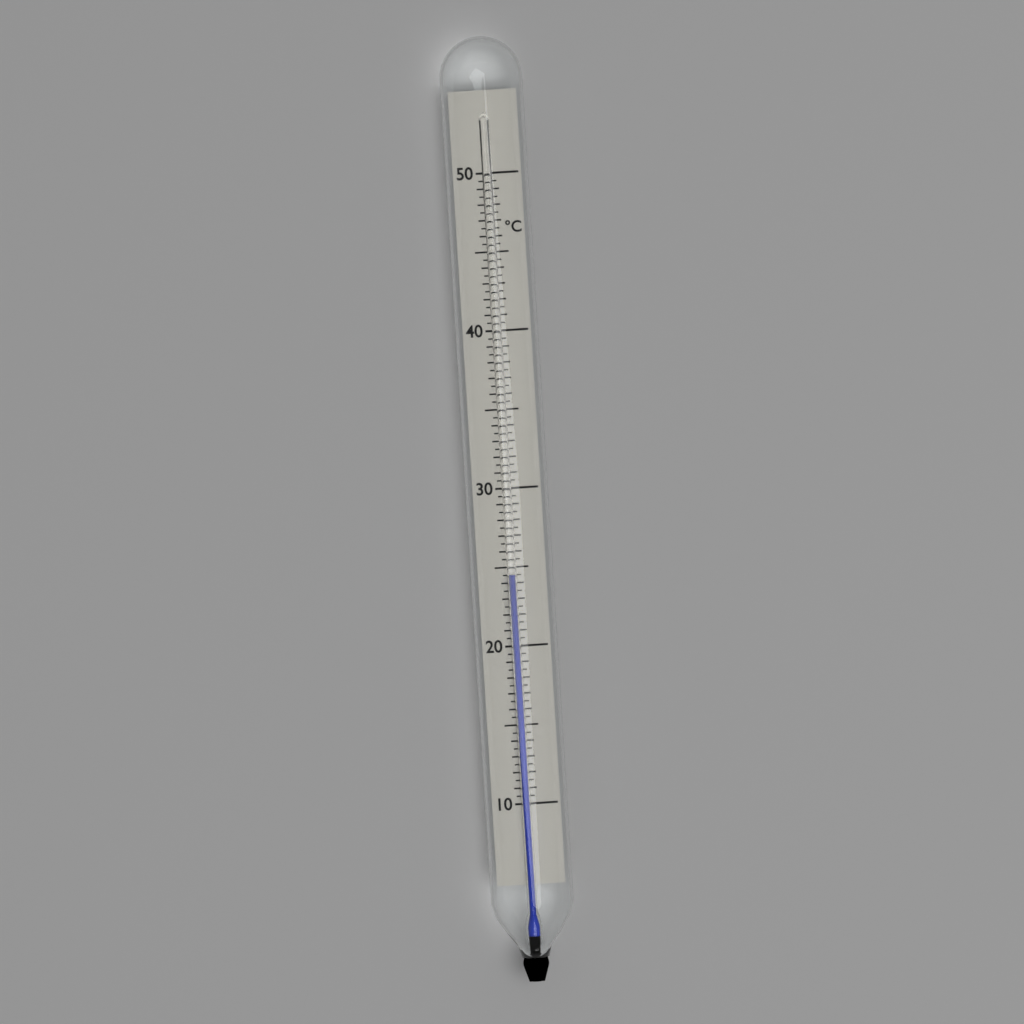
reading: 24.5 °C
